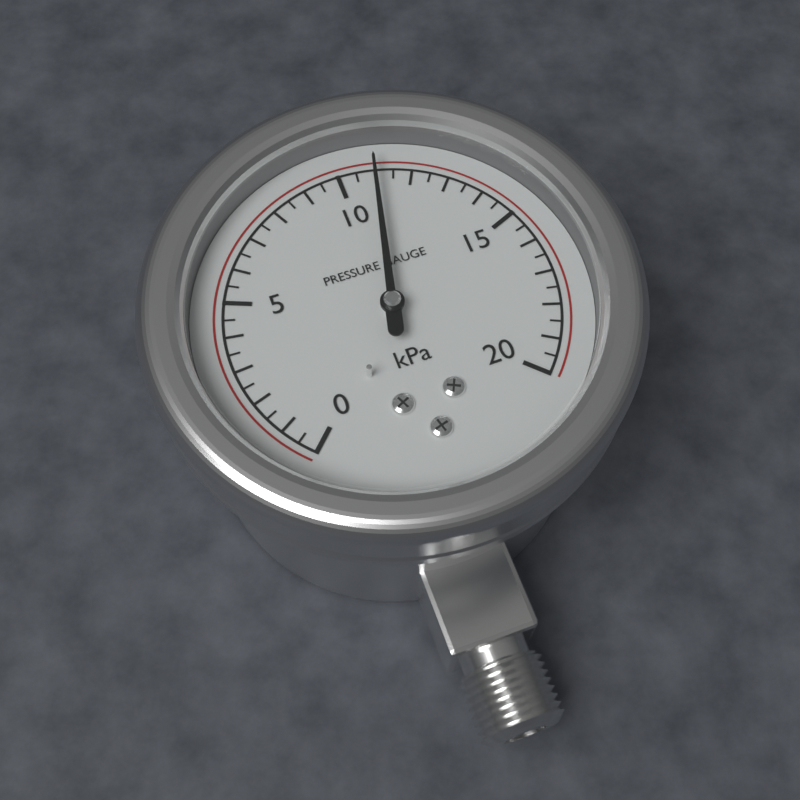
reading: 11.0 kPa
